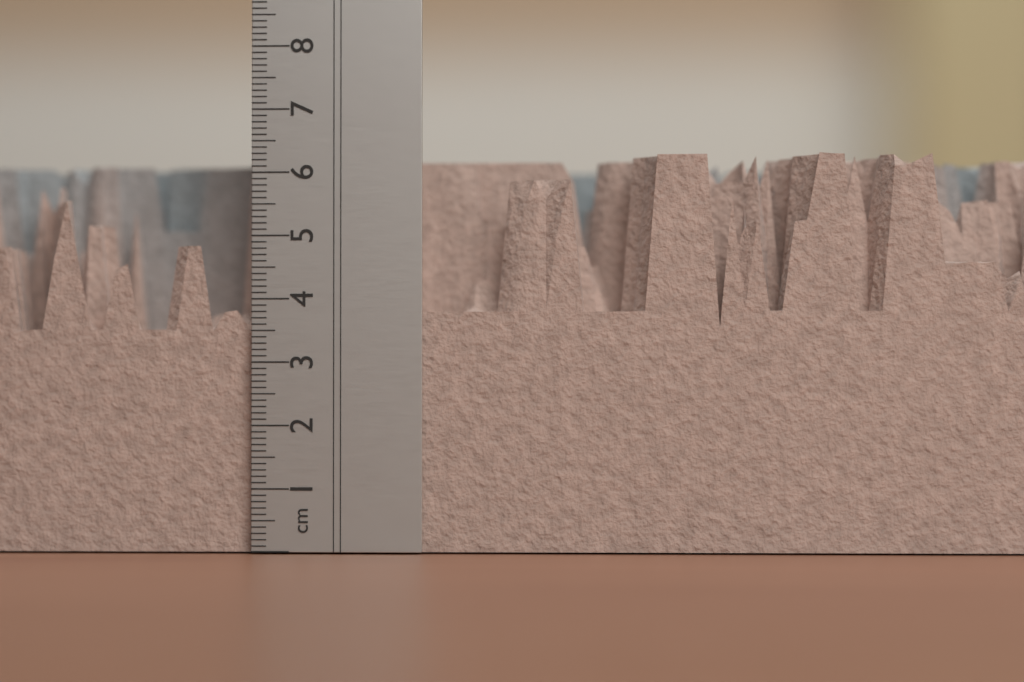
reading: 6.3 cm
